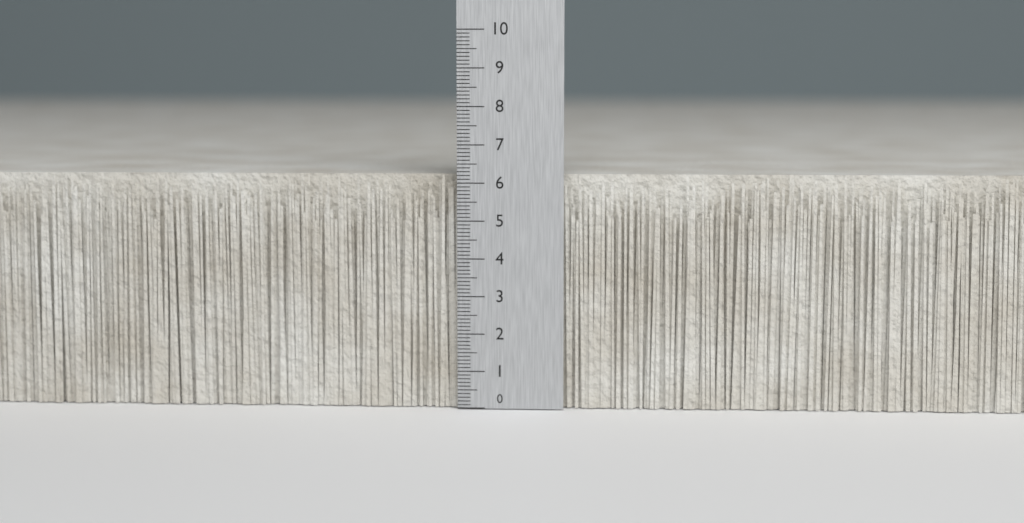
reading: 6.2 (no unit)
